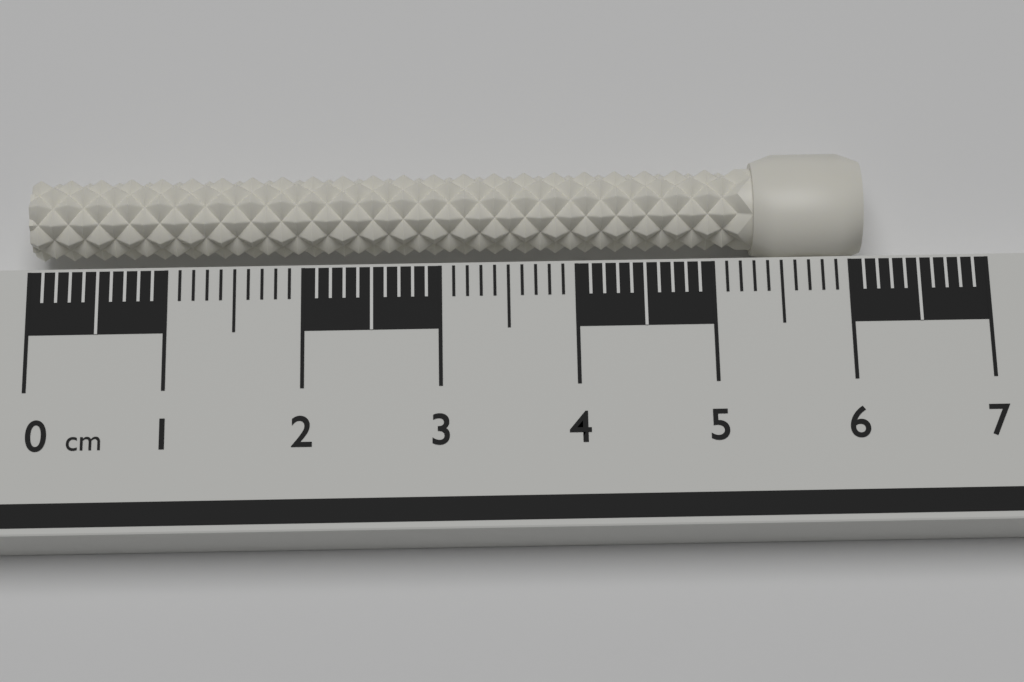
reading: 6.1 cm
